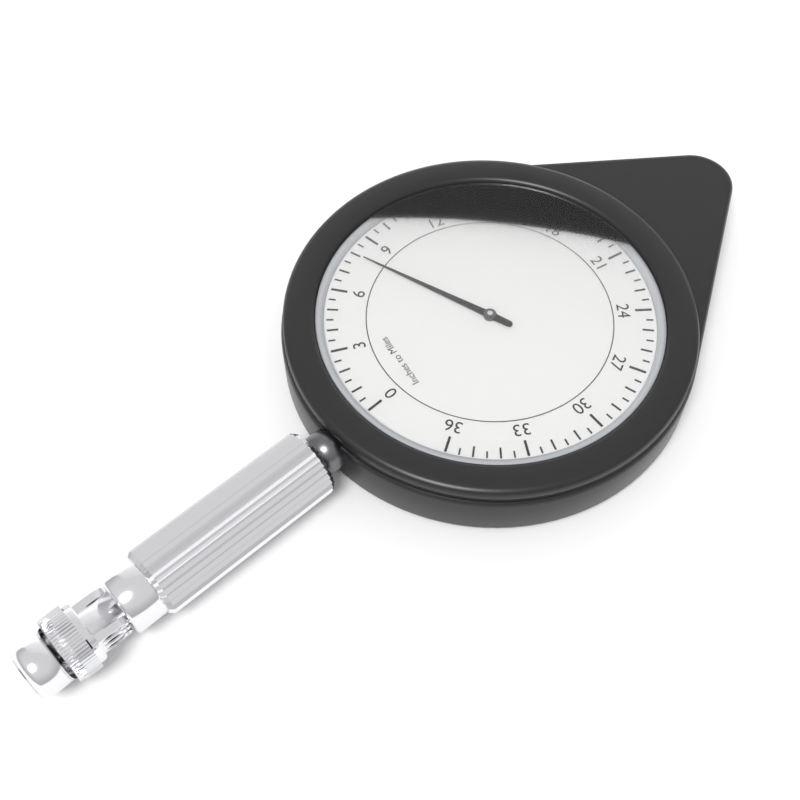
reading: 8.0 miles
